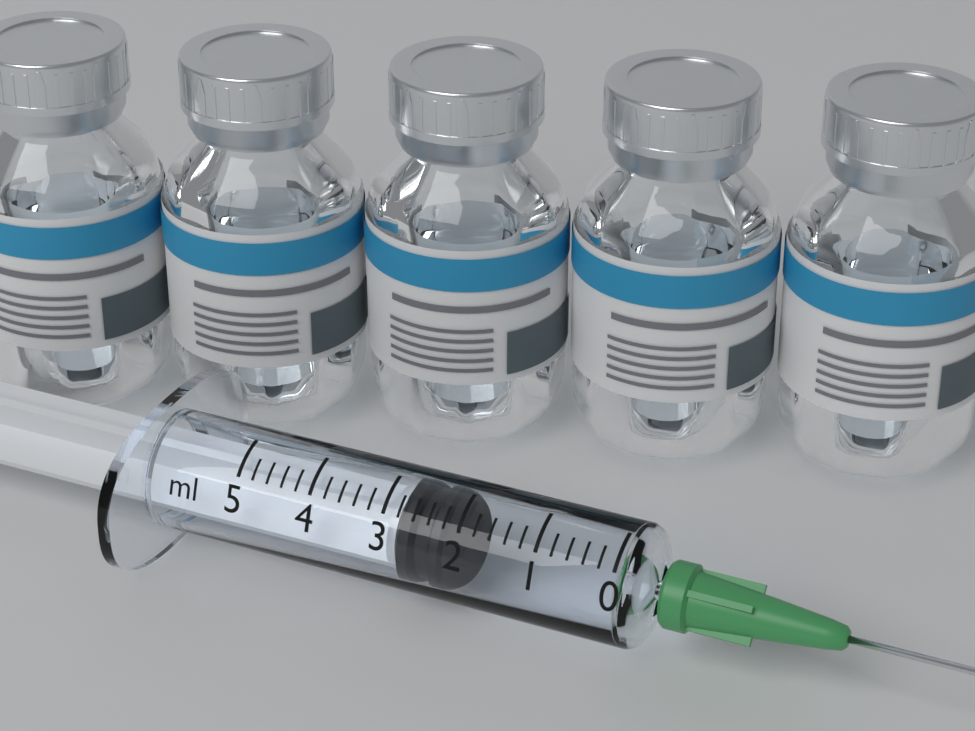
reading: 2.2 ml
